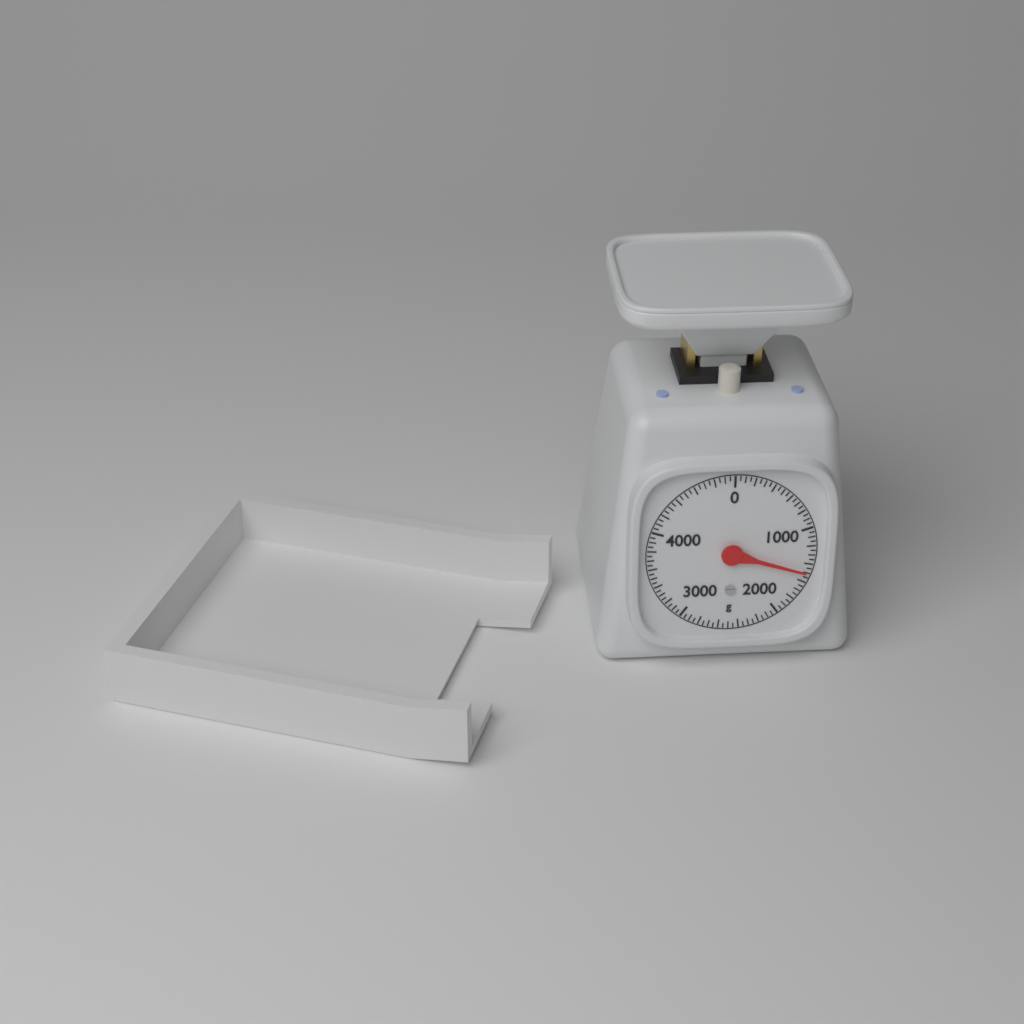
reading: 1500 g
